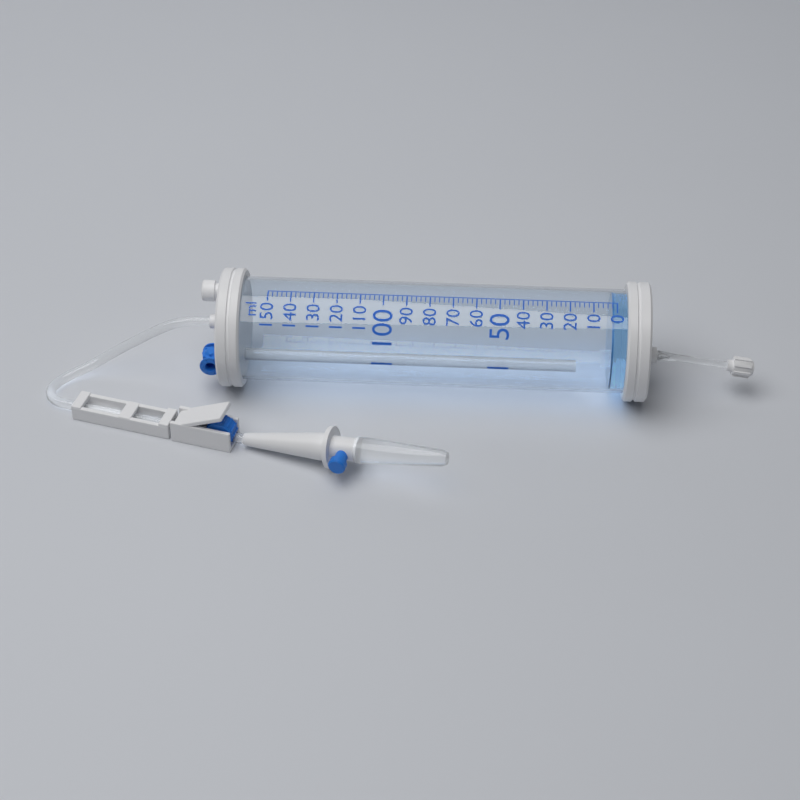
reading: 2 ml
